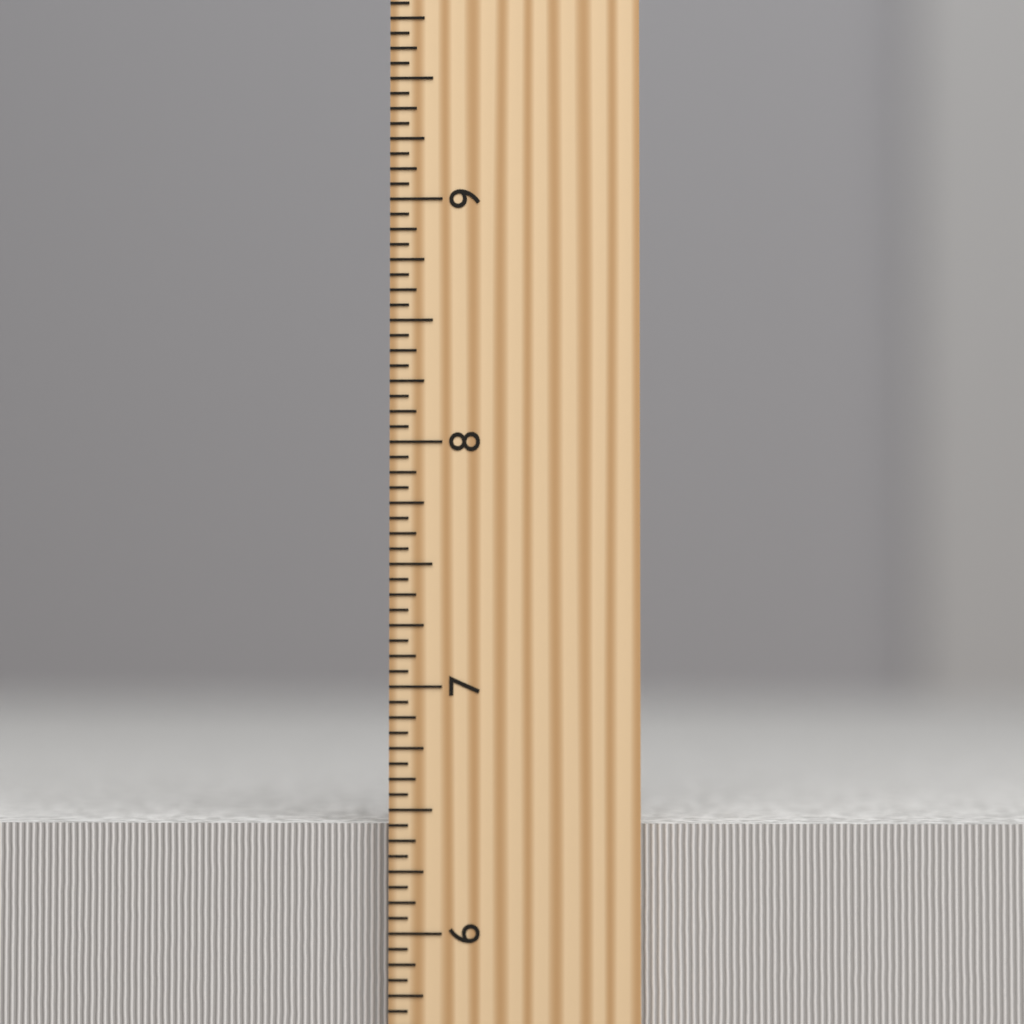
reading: 6.4375 inch
